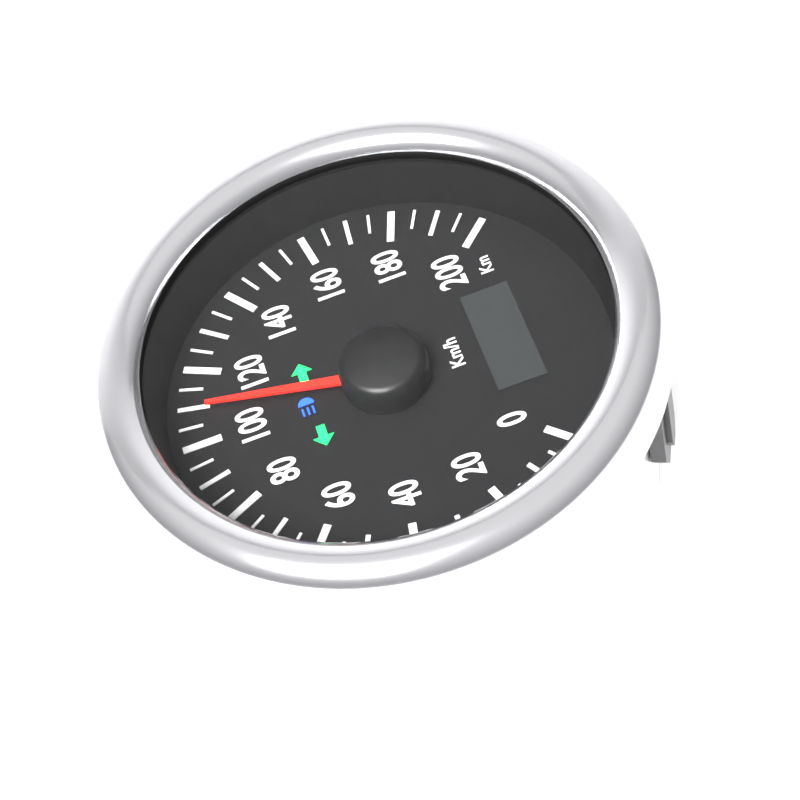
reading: 110 km/h
